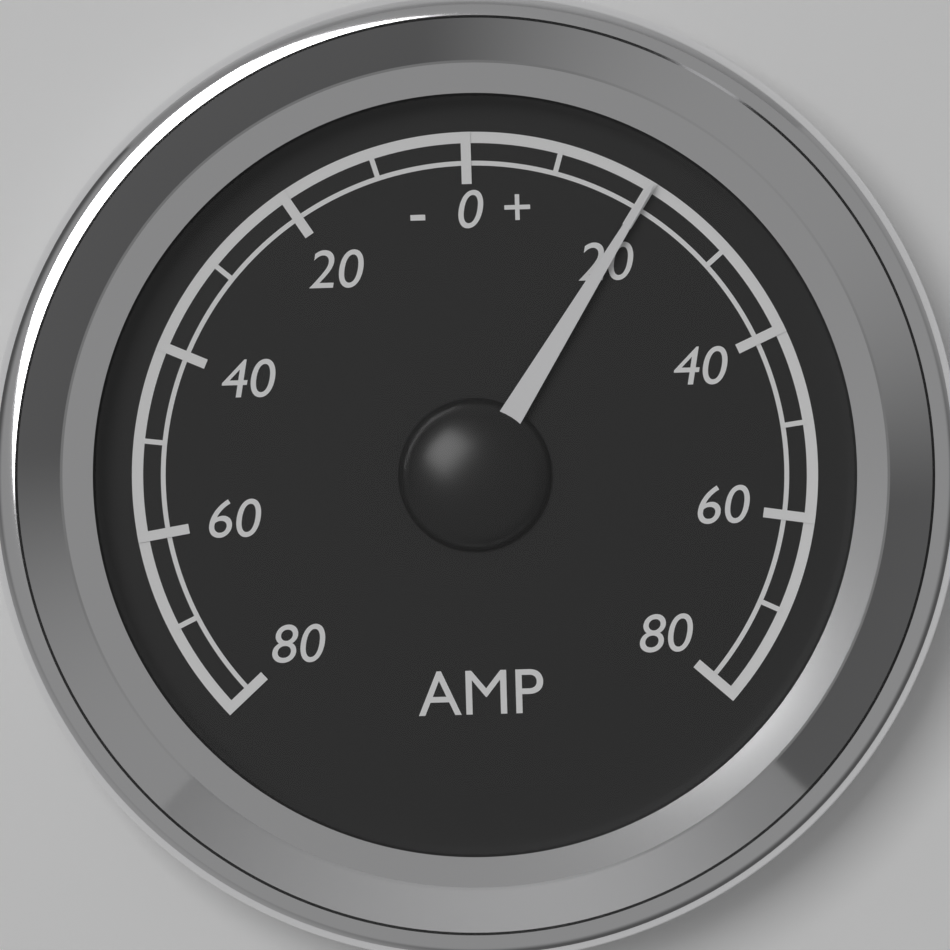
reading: 20 A
